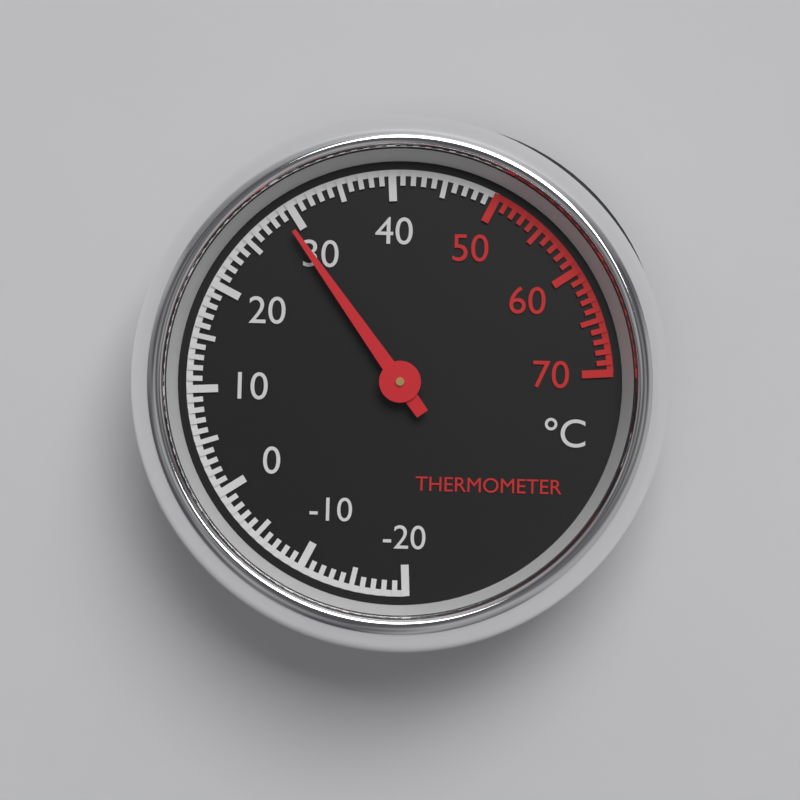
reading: 29 °C
